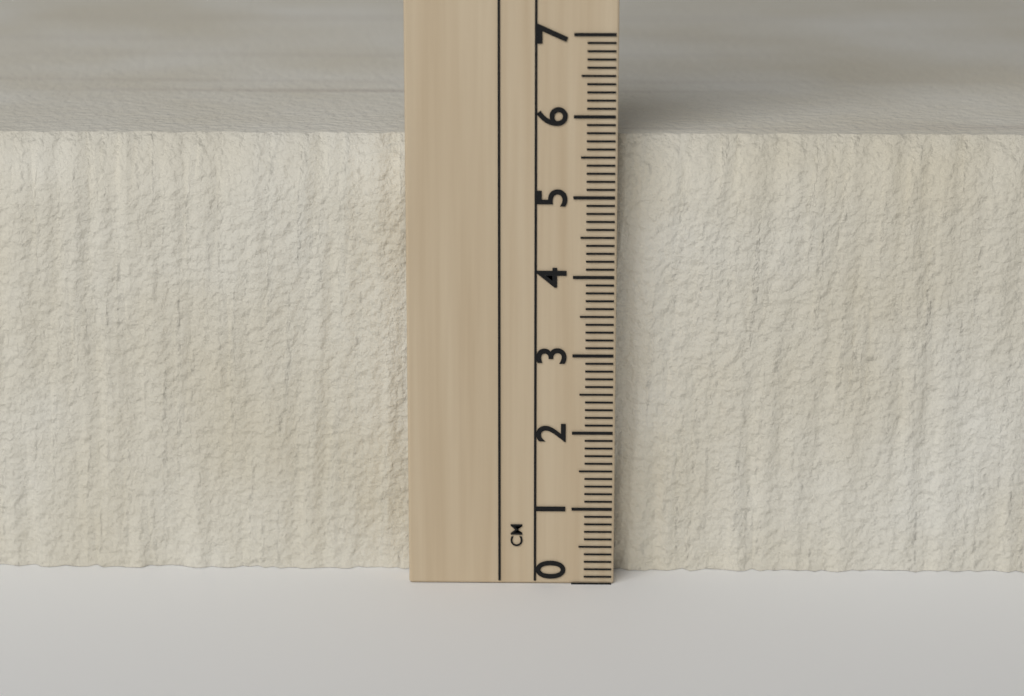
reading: 5.7 cm
